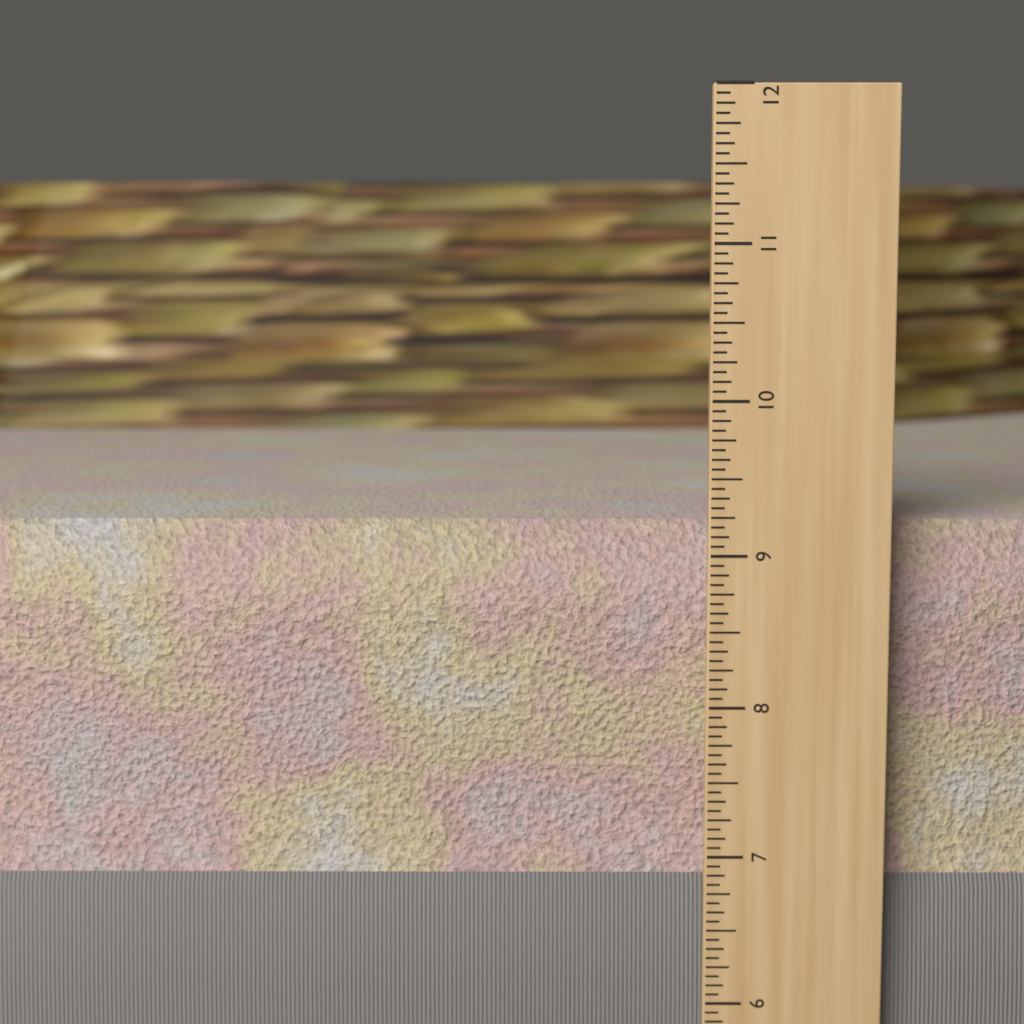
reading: 9.1875 in
